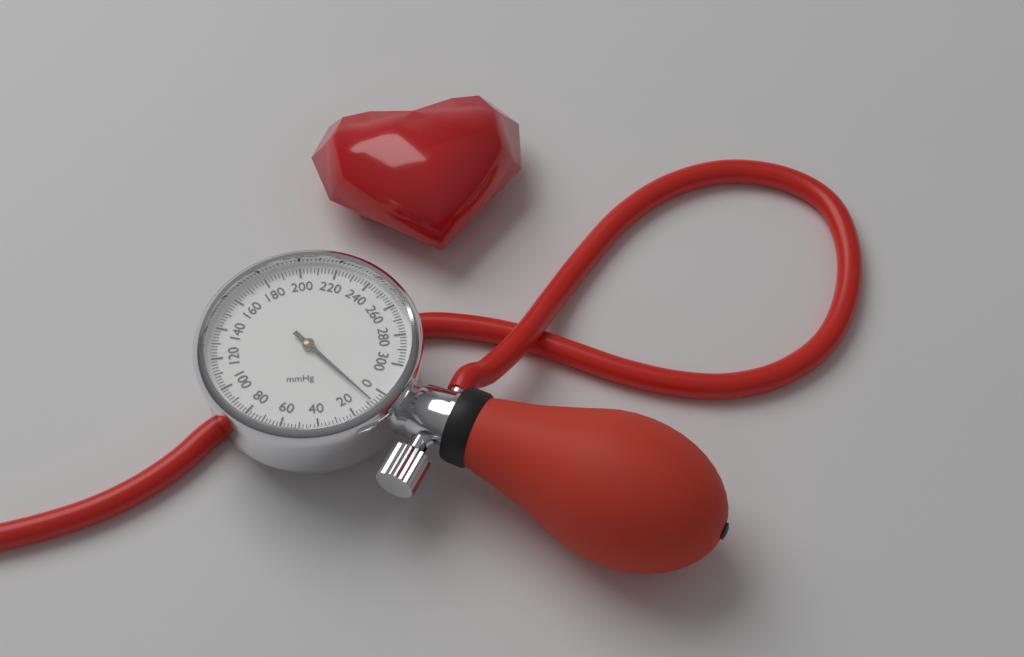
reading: 8 mmHg
